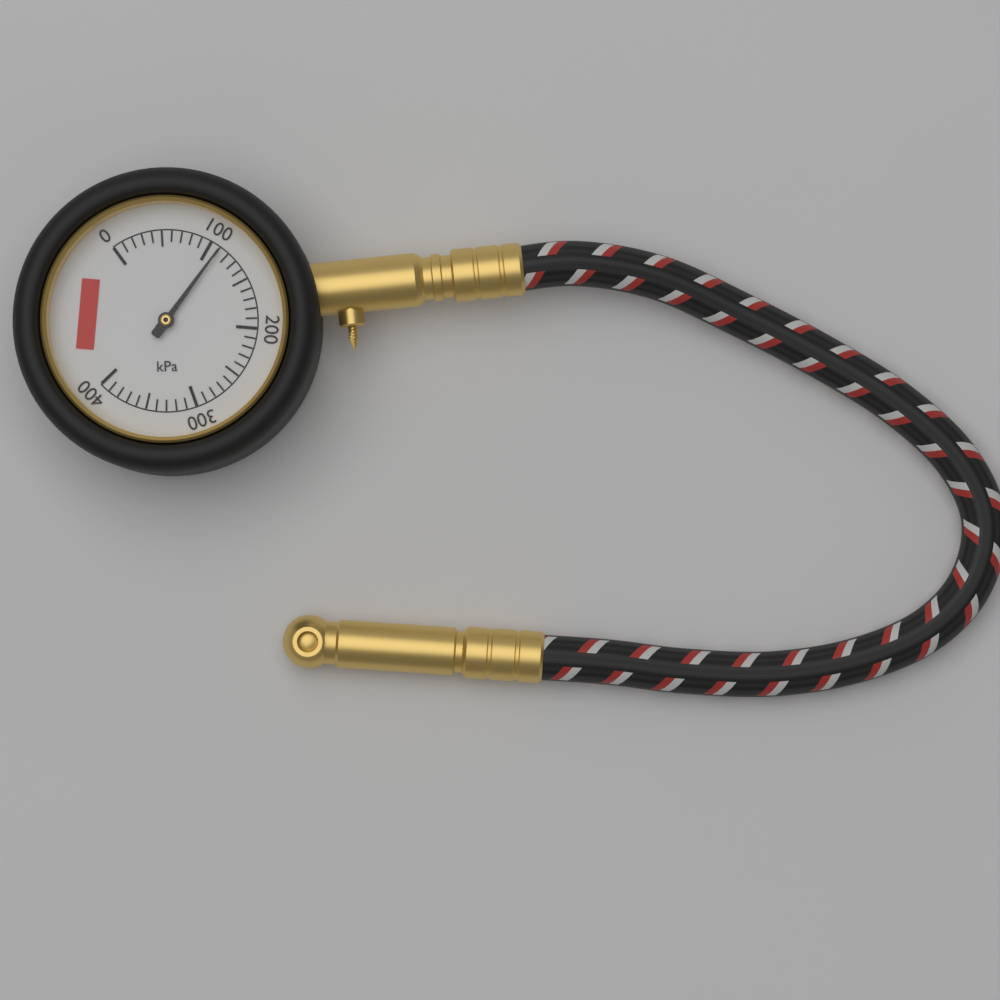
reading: 110 kPa
